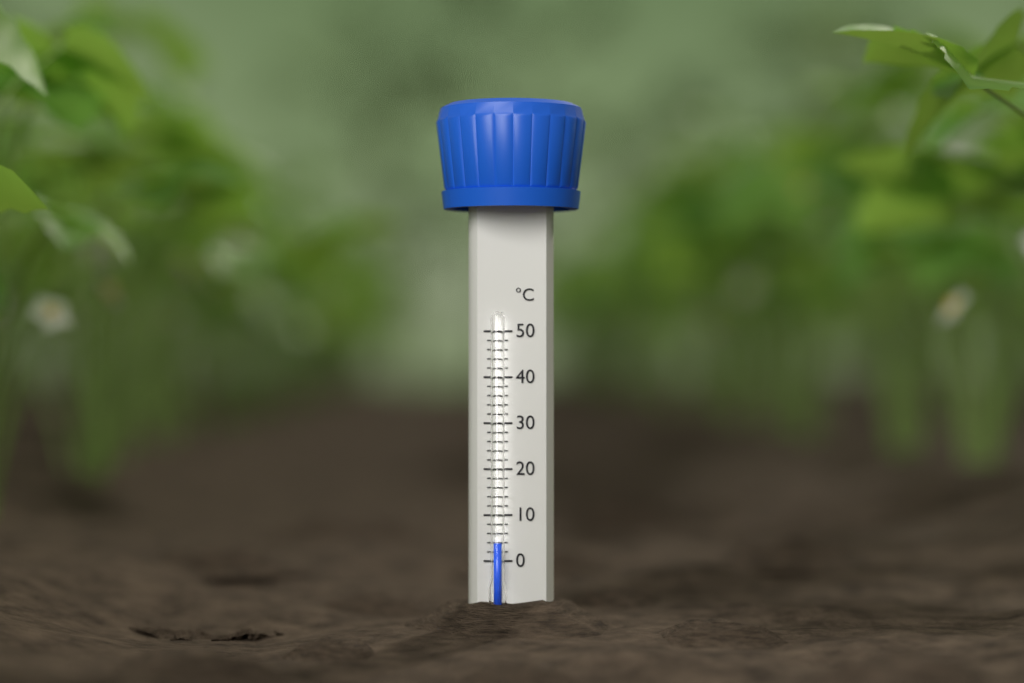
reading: 4 °C
